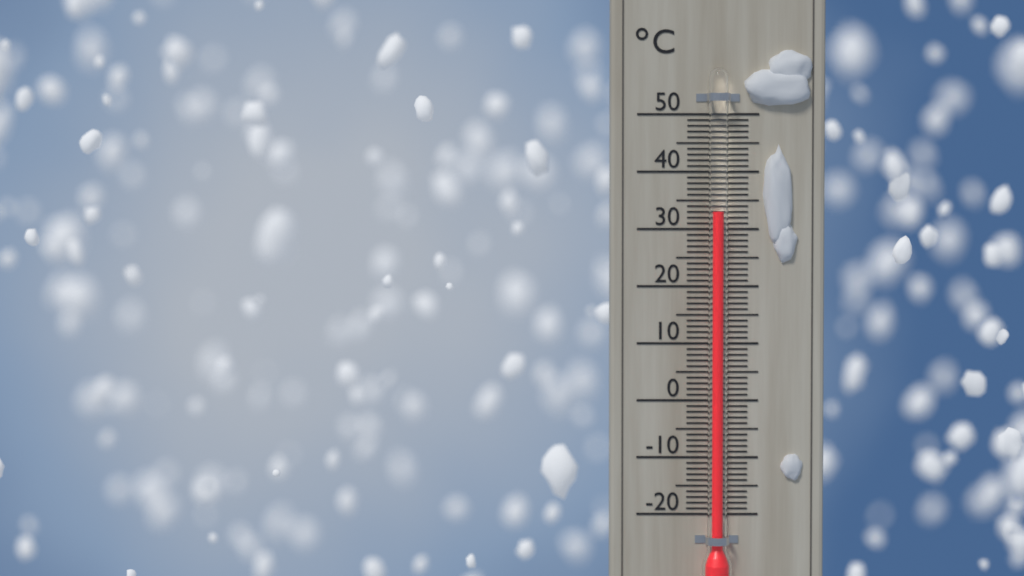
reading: 33 °C
